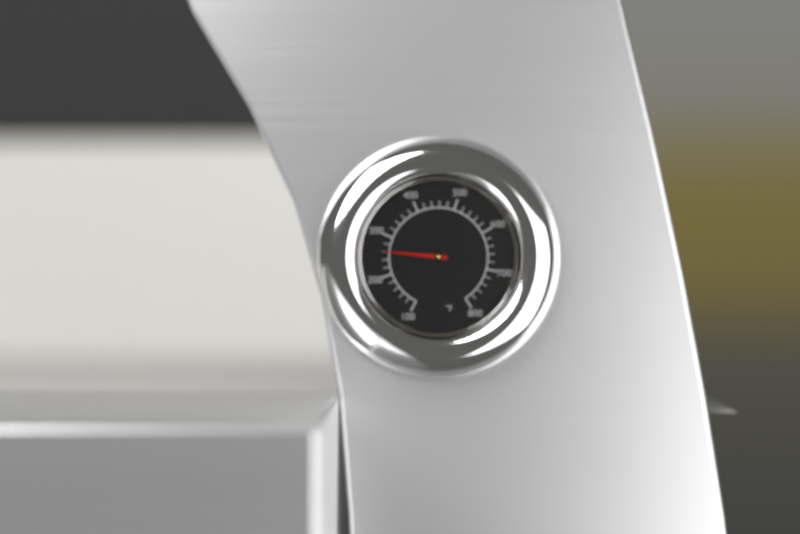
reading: 260 °F
